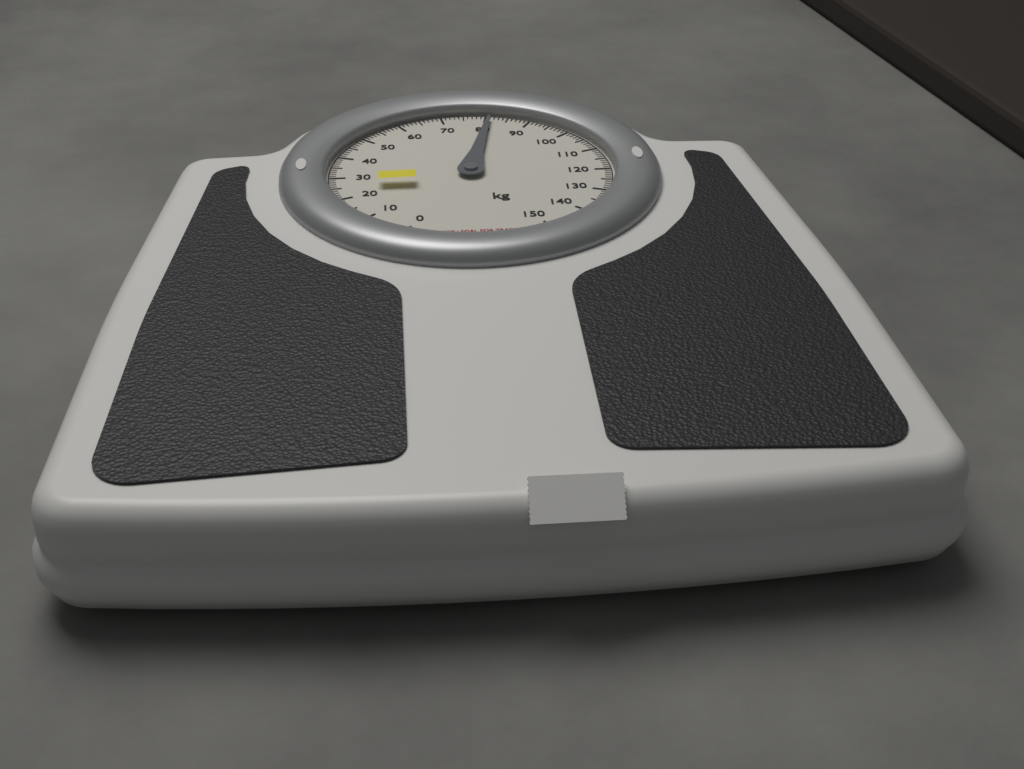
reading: 81 kg
